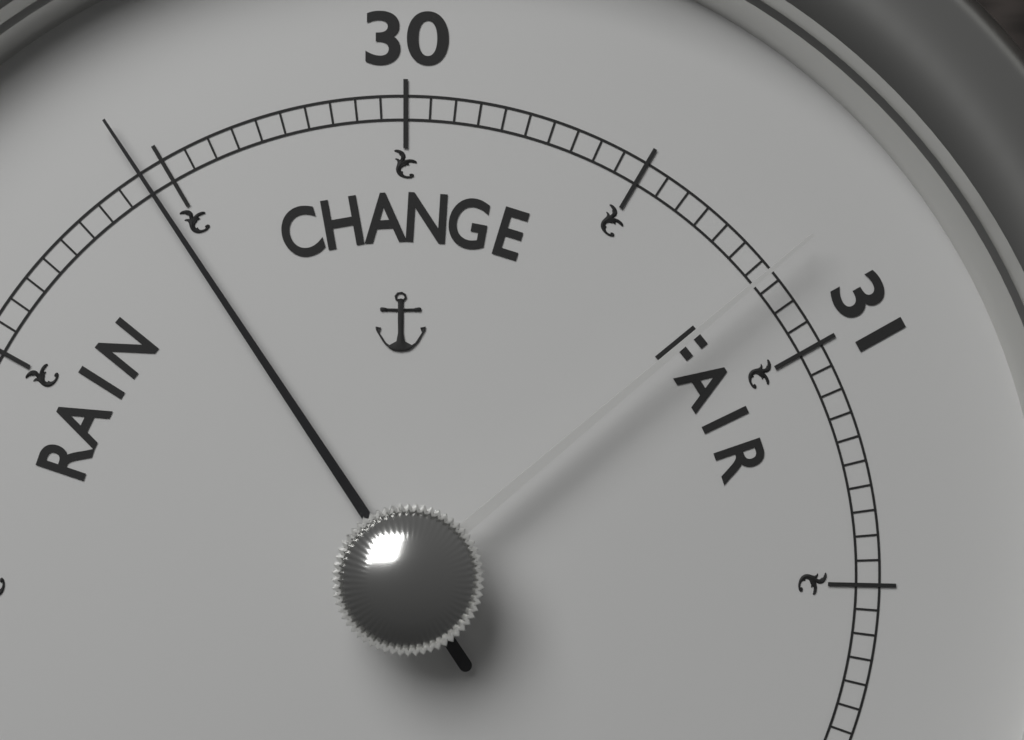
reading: 29.45 (no unit)
